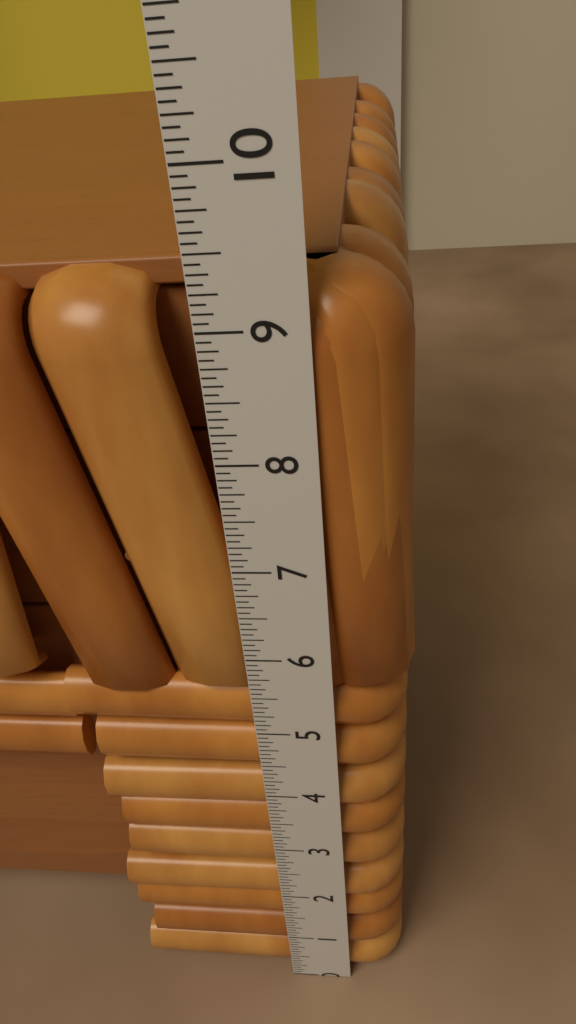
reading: 9.3125 in
